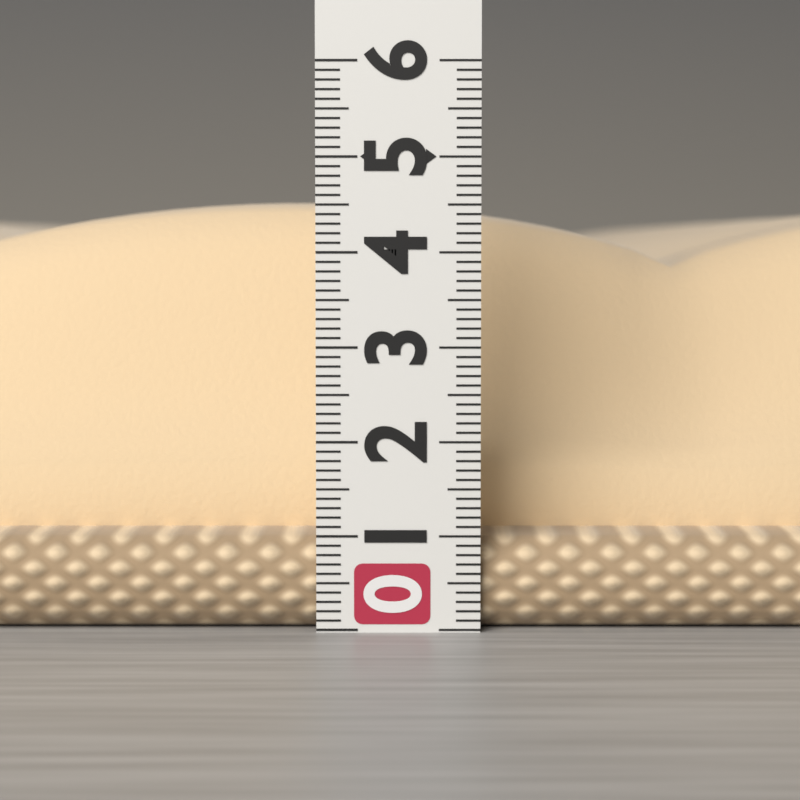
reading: 4.6 (no unit)
